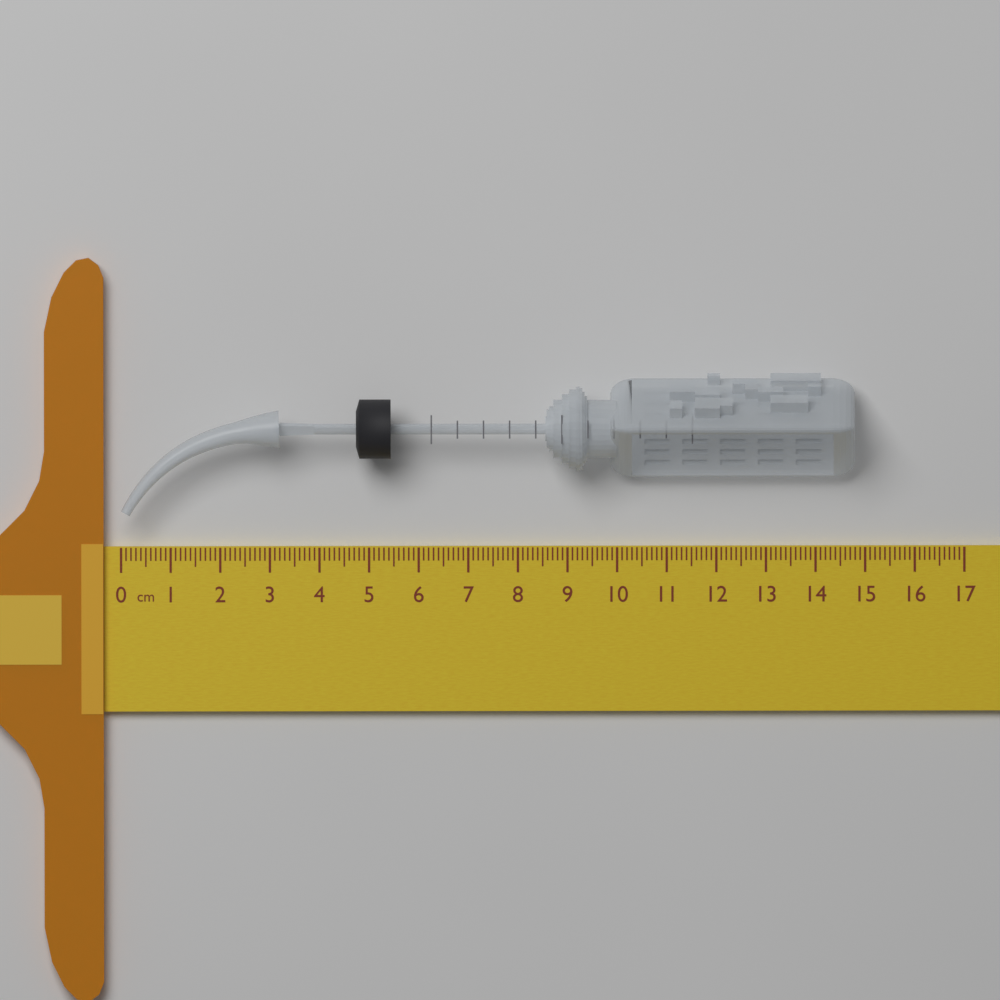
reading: 14.8 cm
